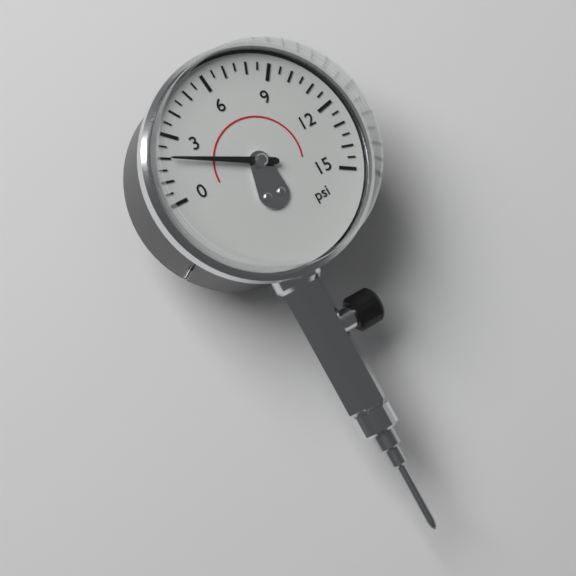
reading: 2.0 psi
